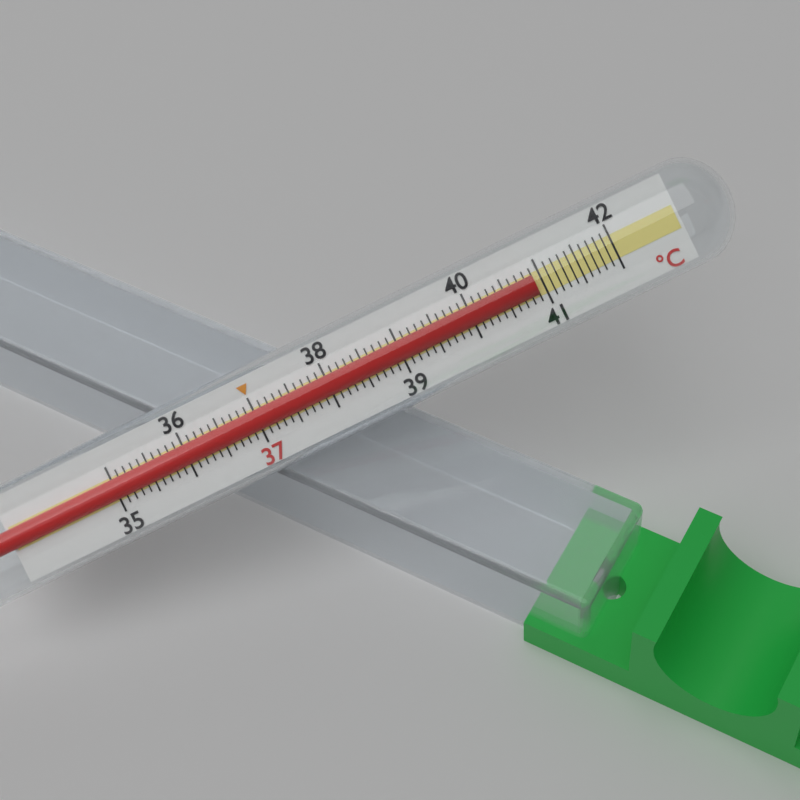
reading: 40.9 °C
